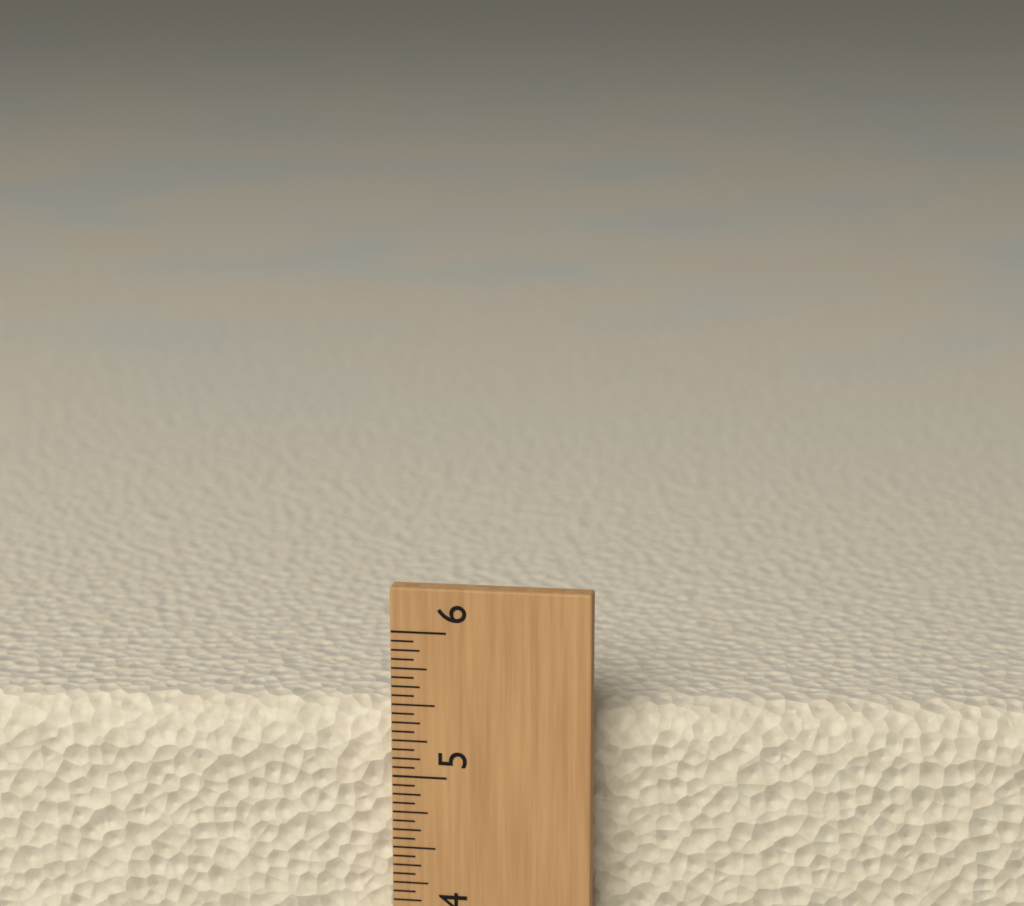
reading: 5.4375 (no unit)
